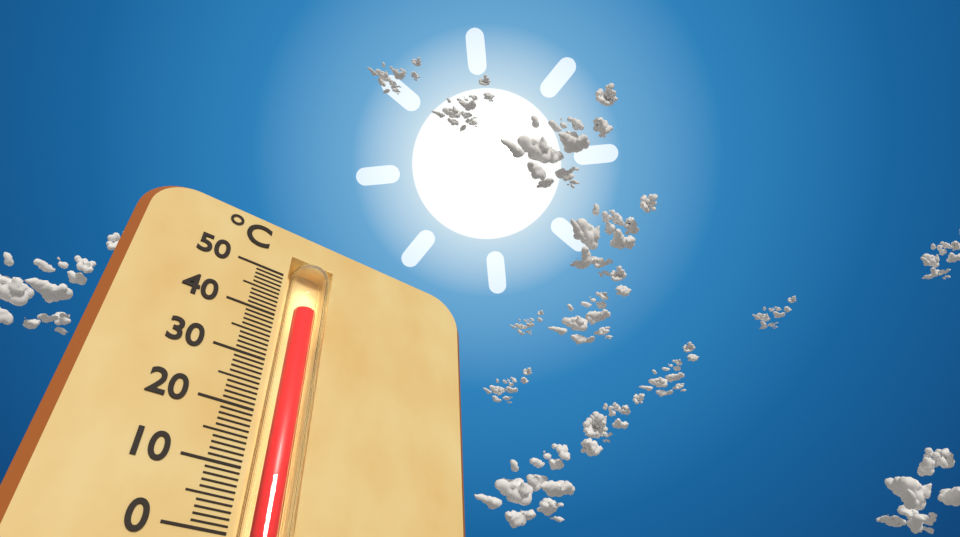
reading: 43 °C
